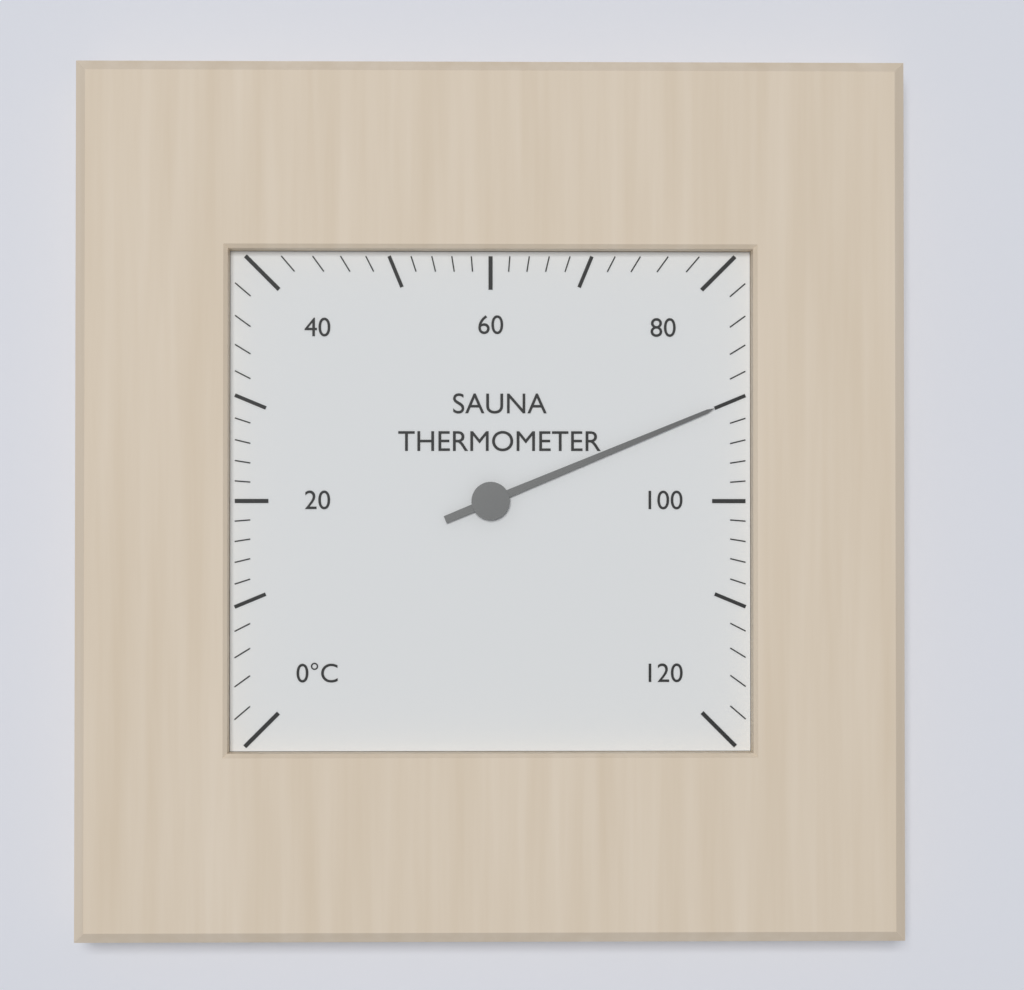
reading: 90 °C
